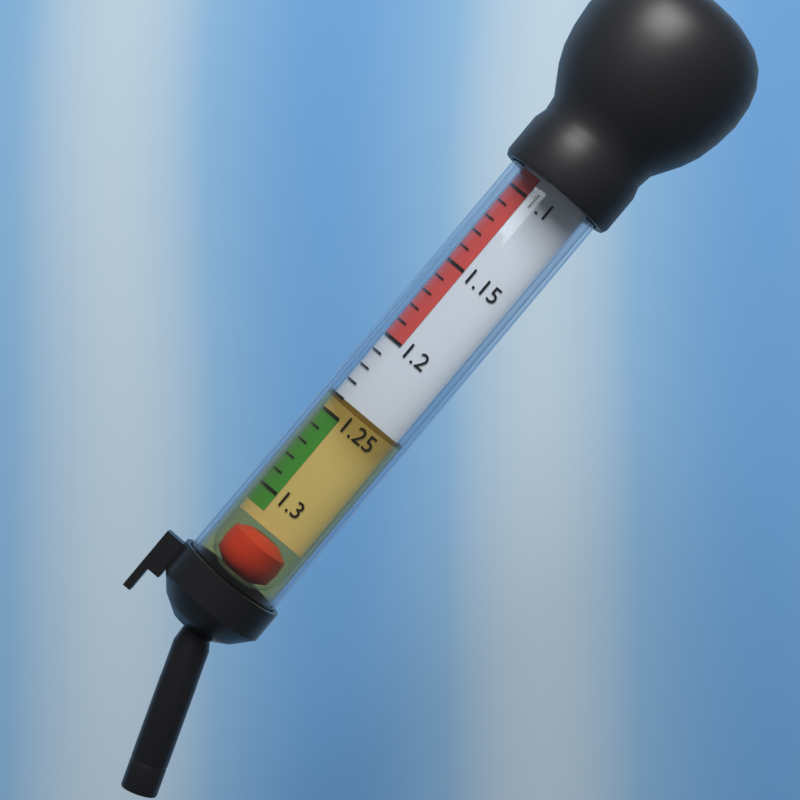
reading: 1.24 (no unit)
